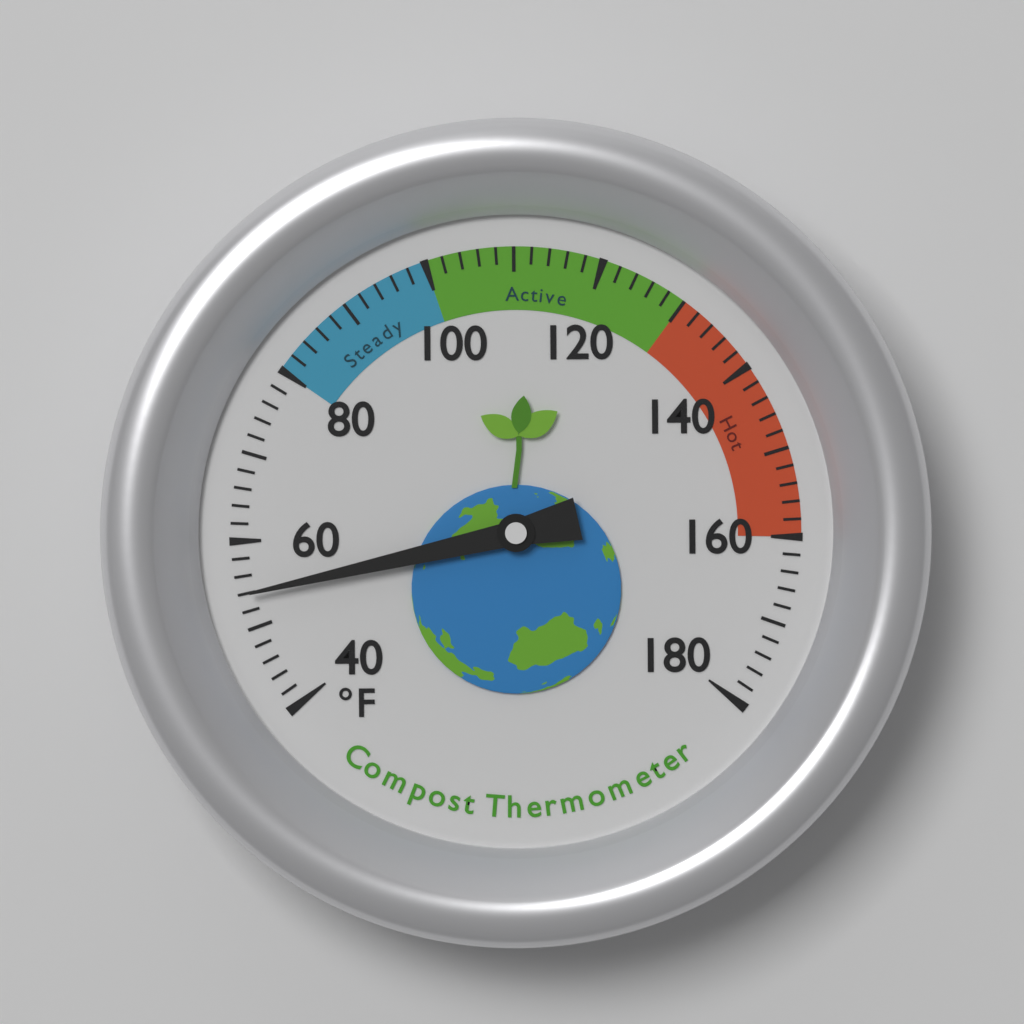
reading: 54 °F
